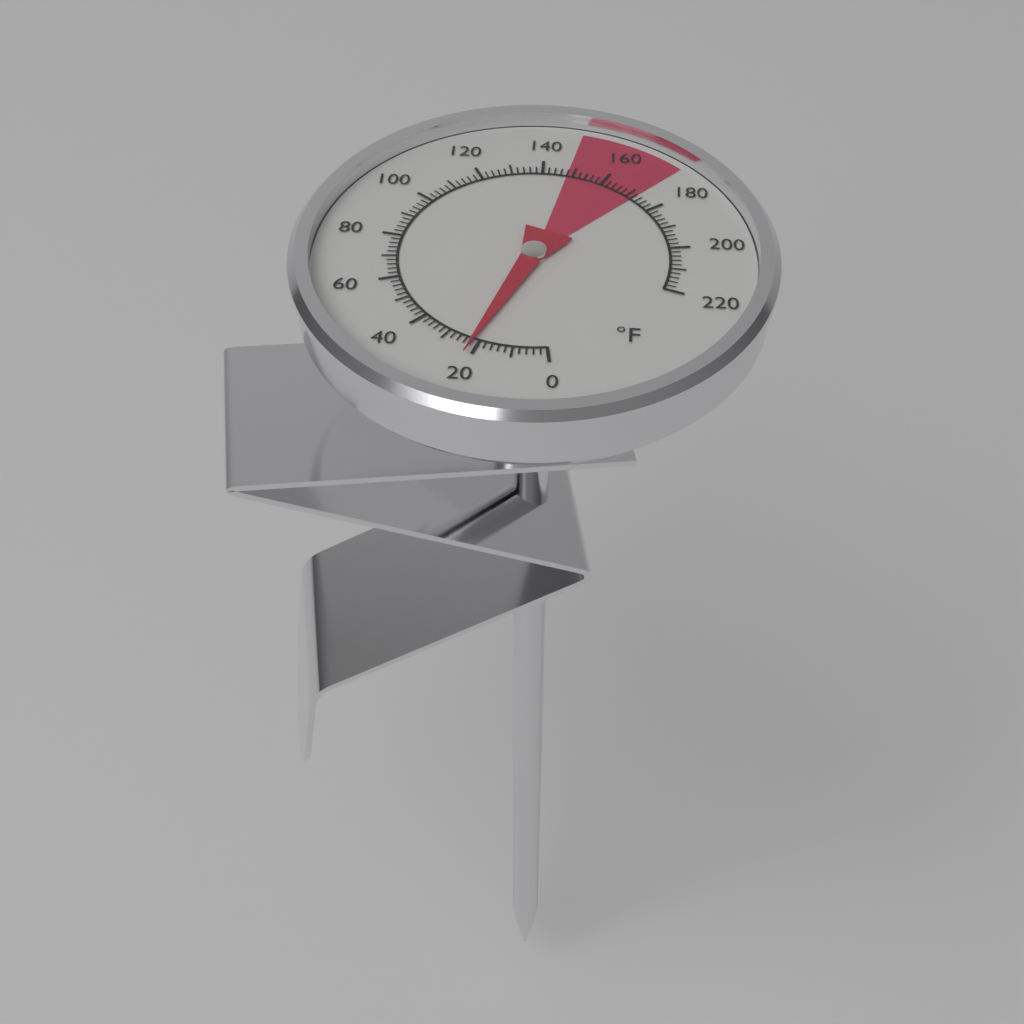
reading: 22 °F
